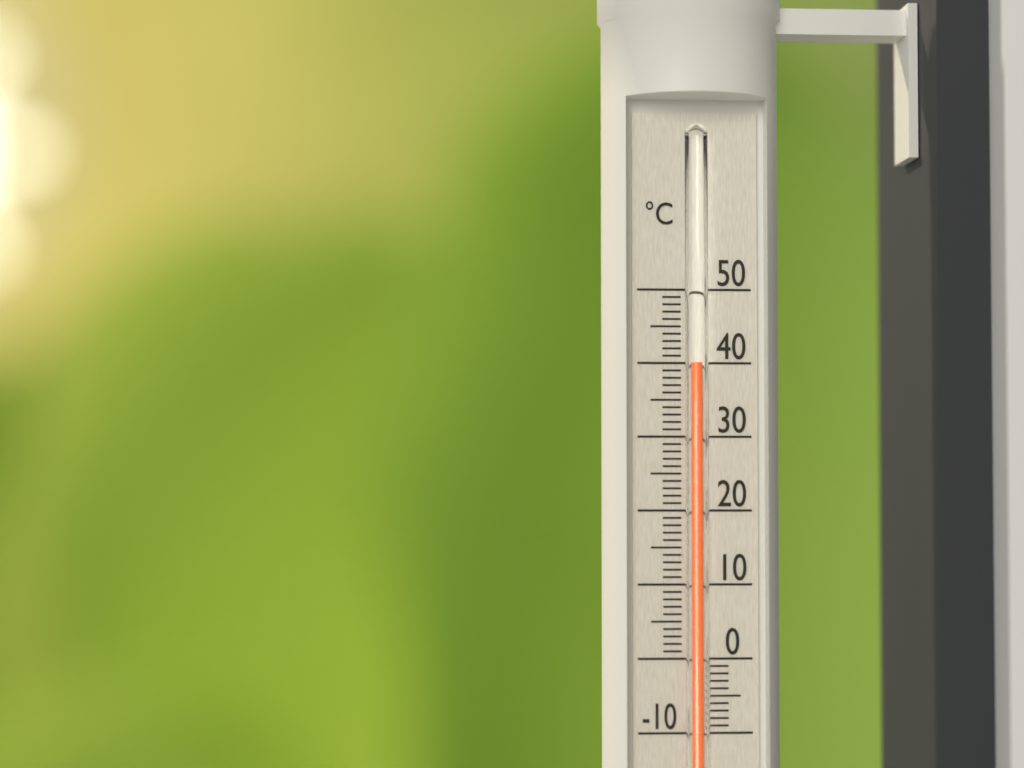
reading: 40 °C
